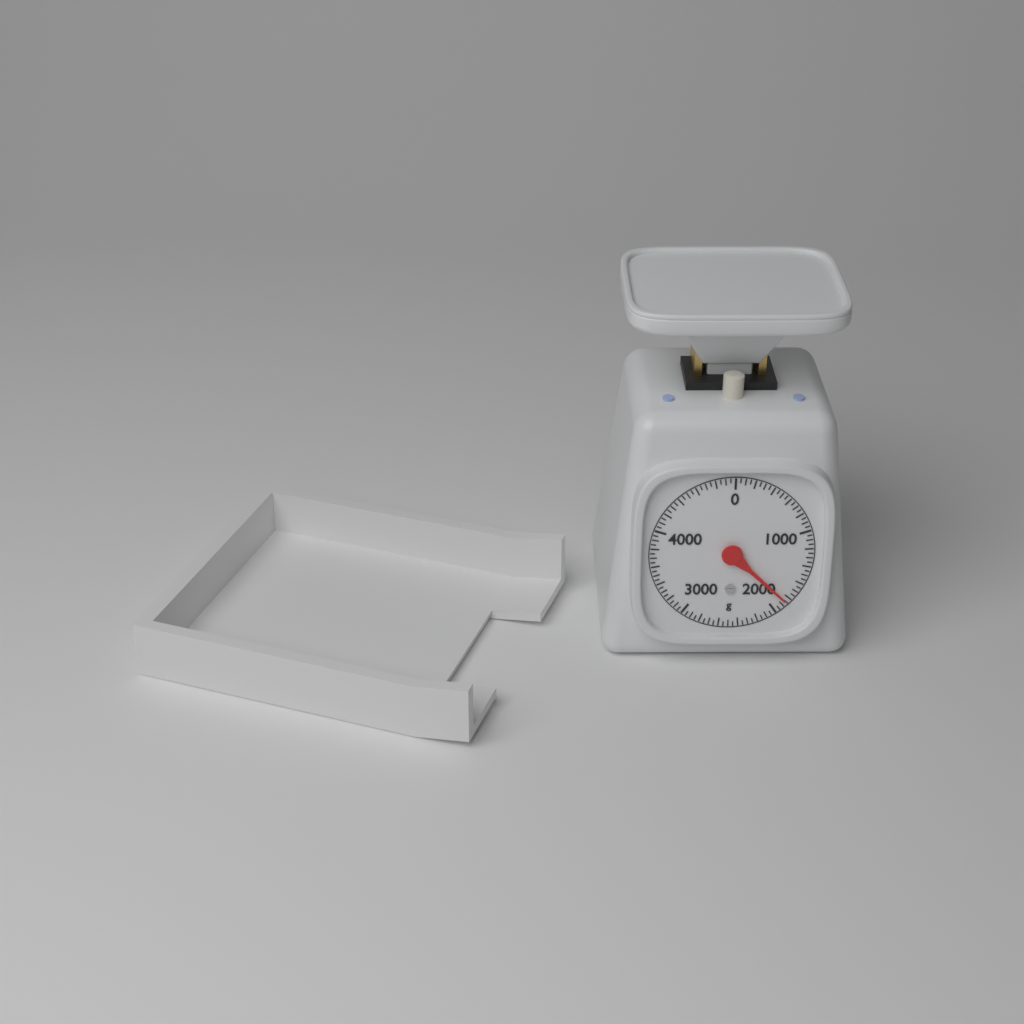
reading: 1850 g
